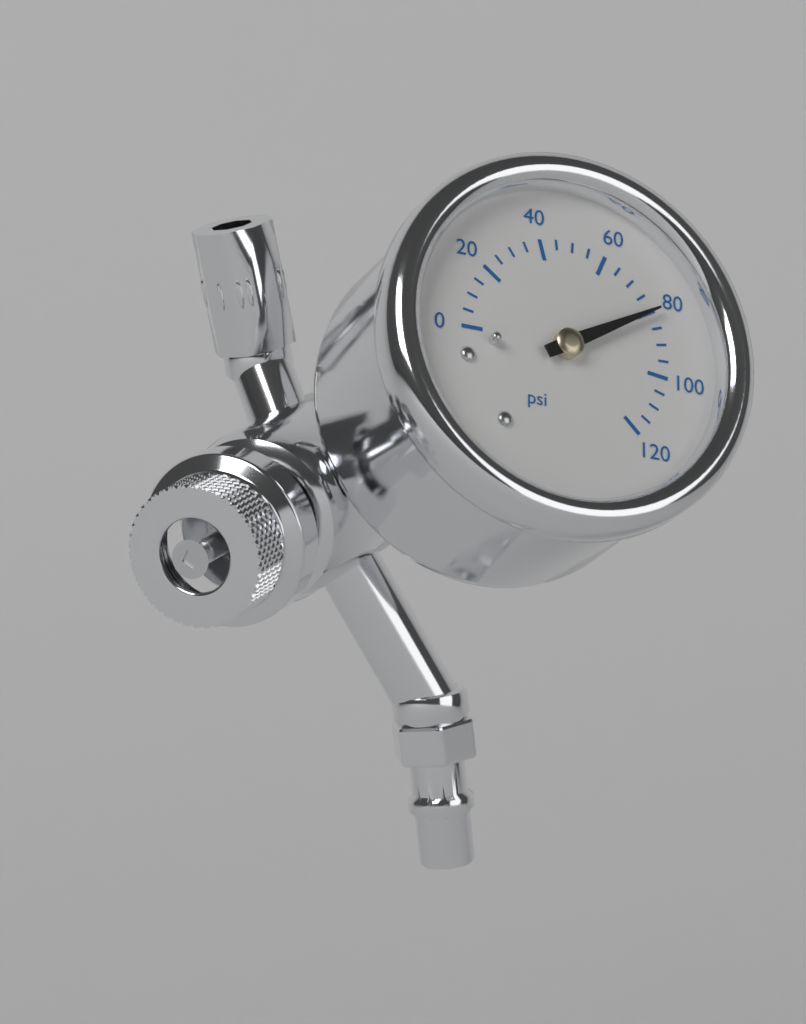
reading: 80 psi
